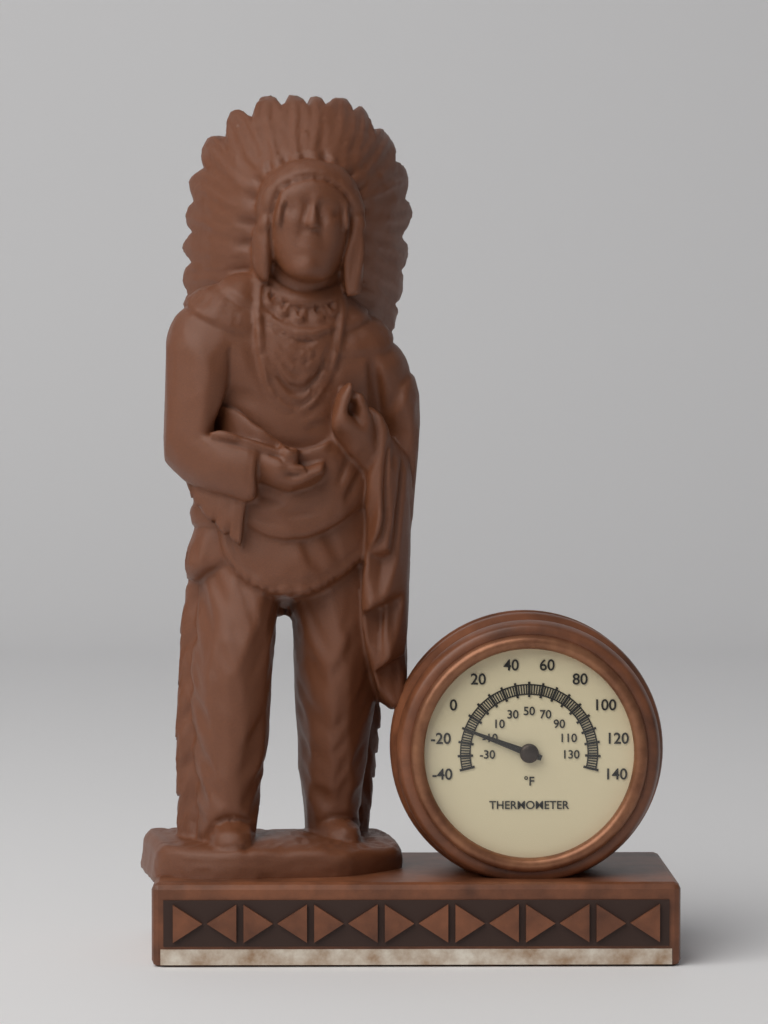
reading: -10 °F
